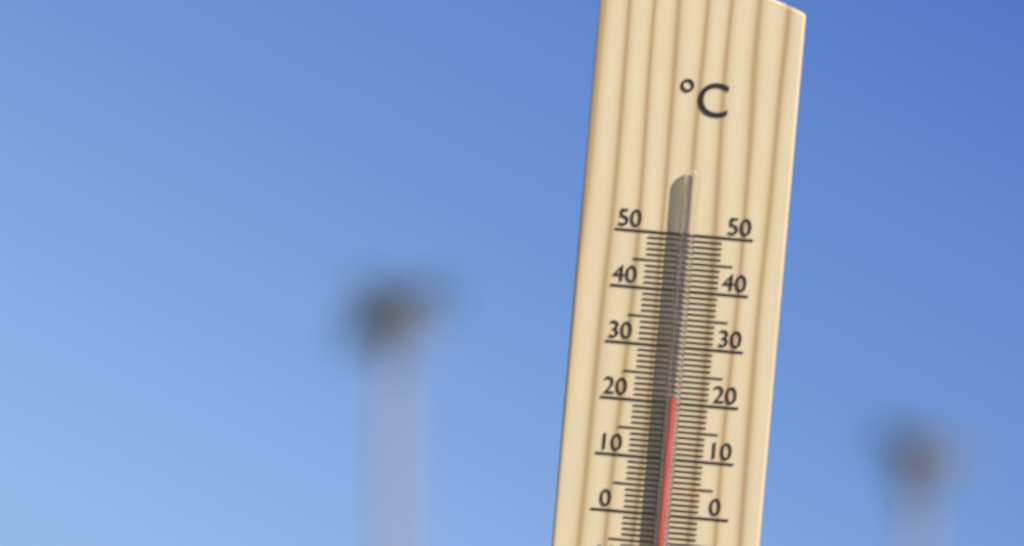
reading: 21 °C
